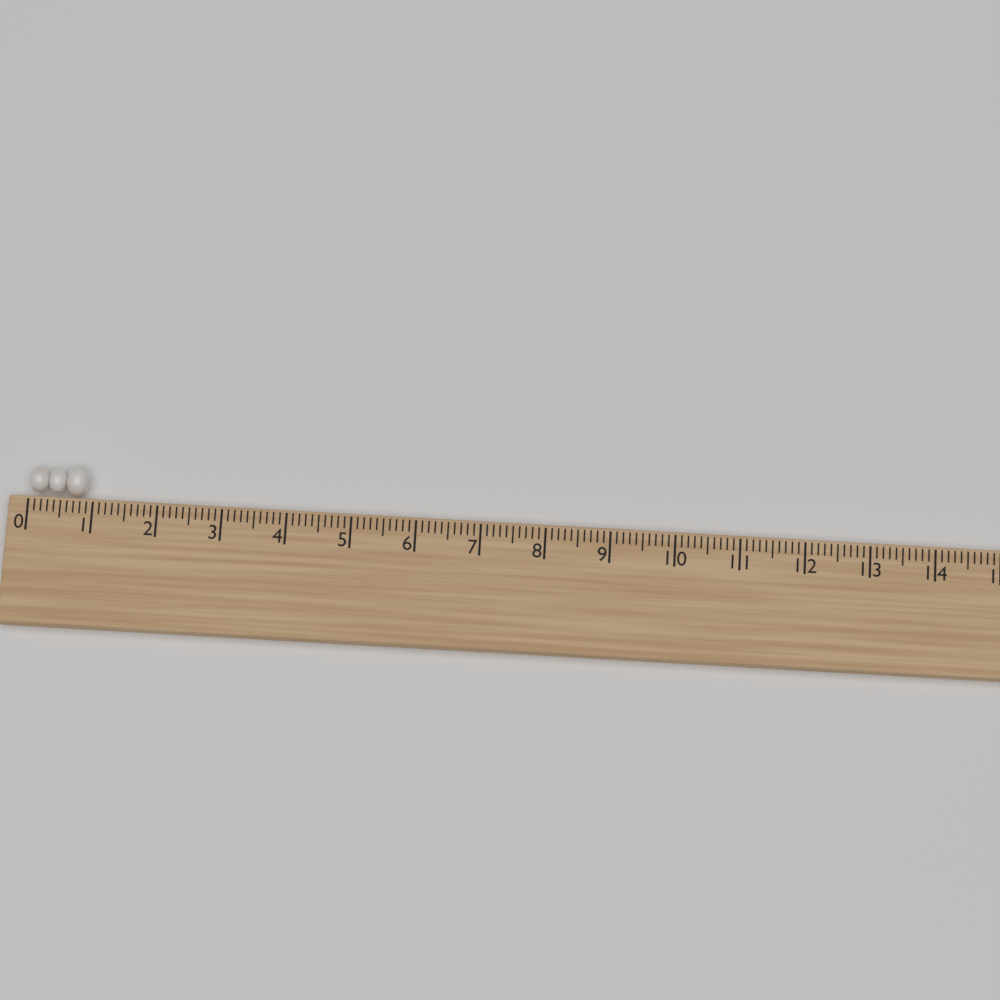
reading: 0.9 (no unit)
